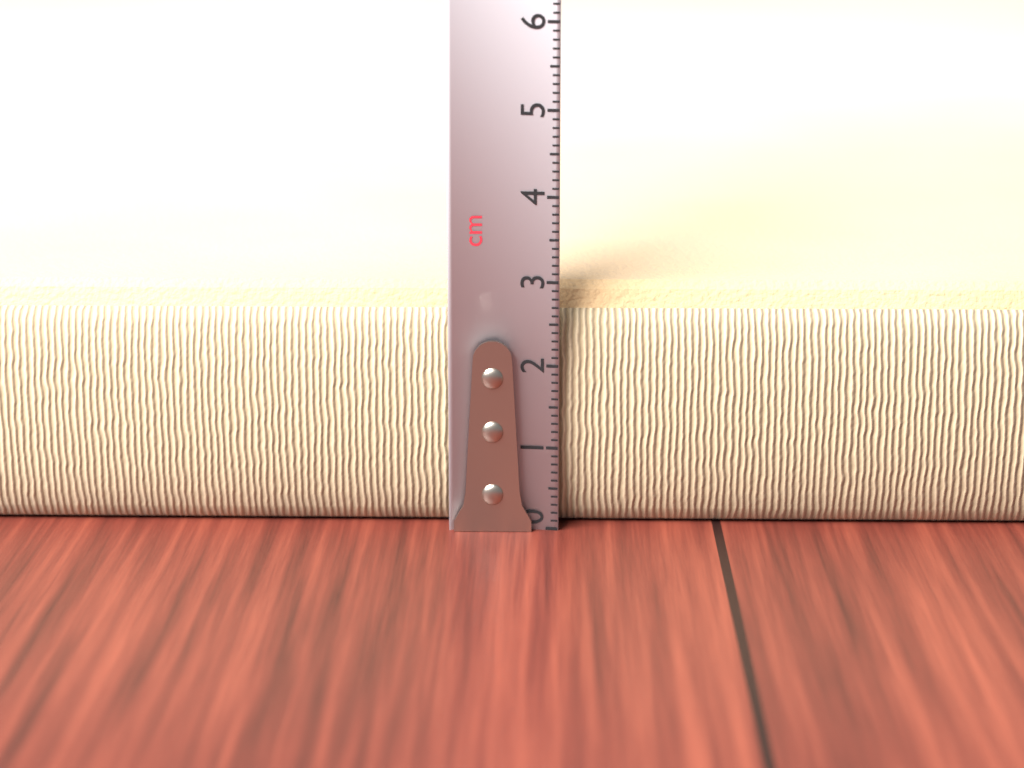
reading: 2.9 cm
